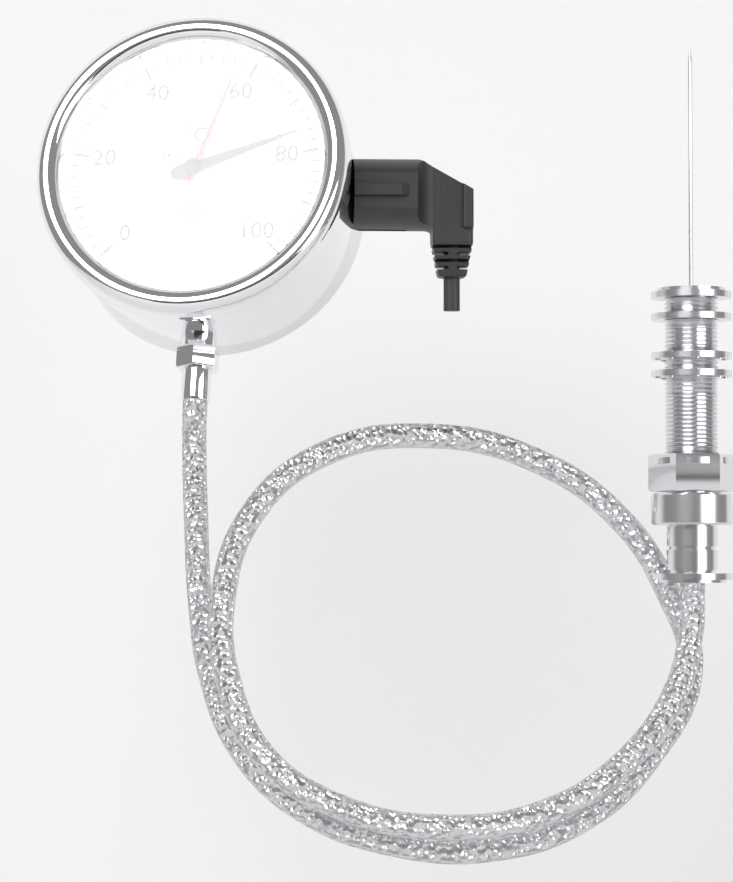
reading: 76 °C
